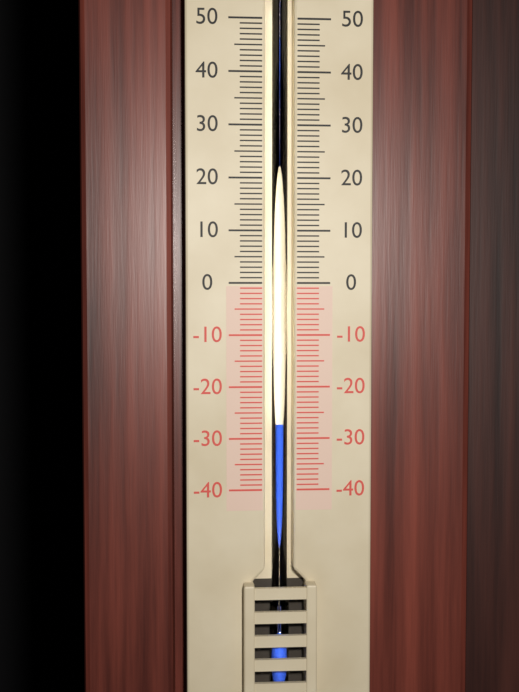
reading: -27 (no unit)
